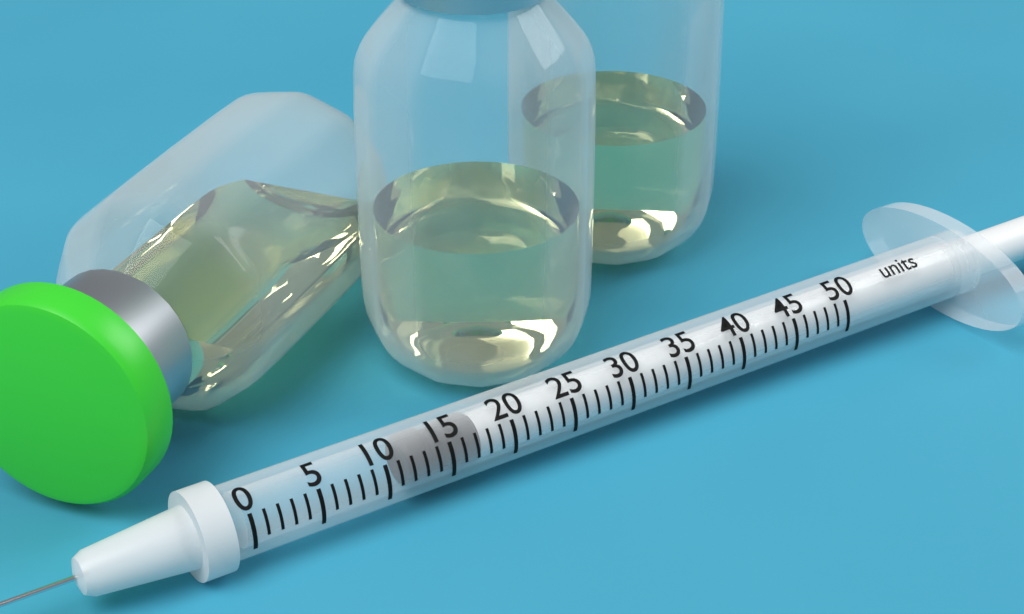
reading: 12 units
